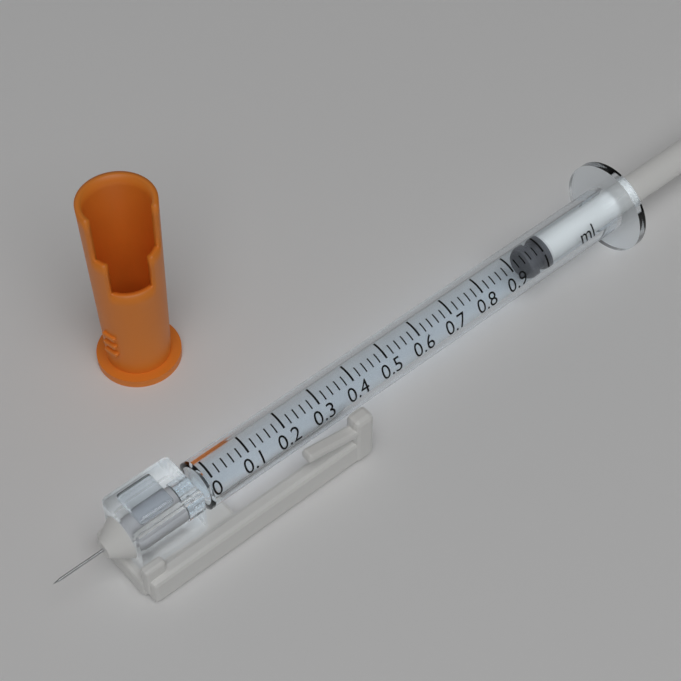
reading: 0.96 ml
